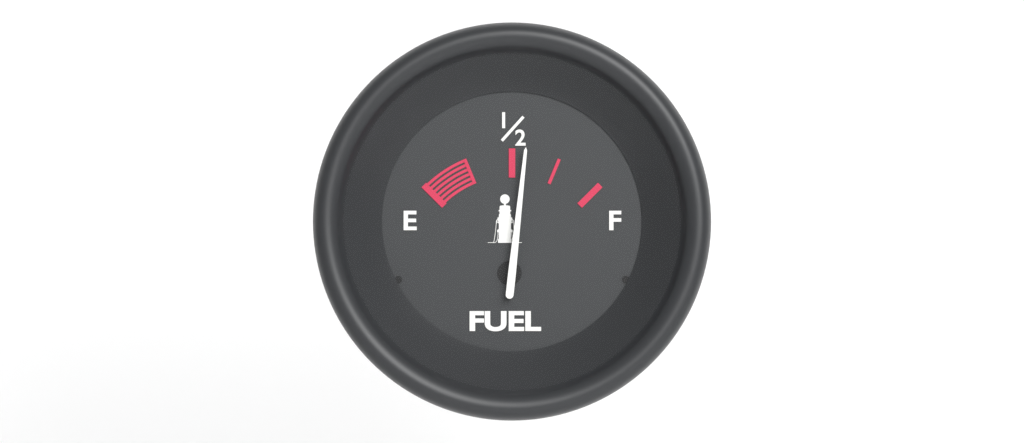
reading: 0.57 (no unit)
